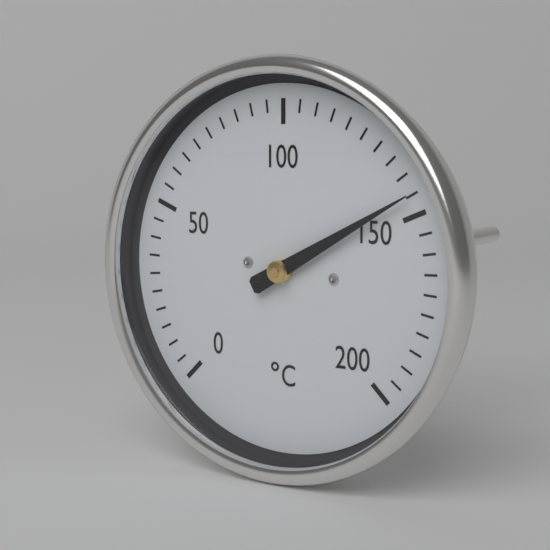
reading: 145 °C
